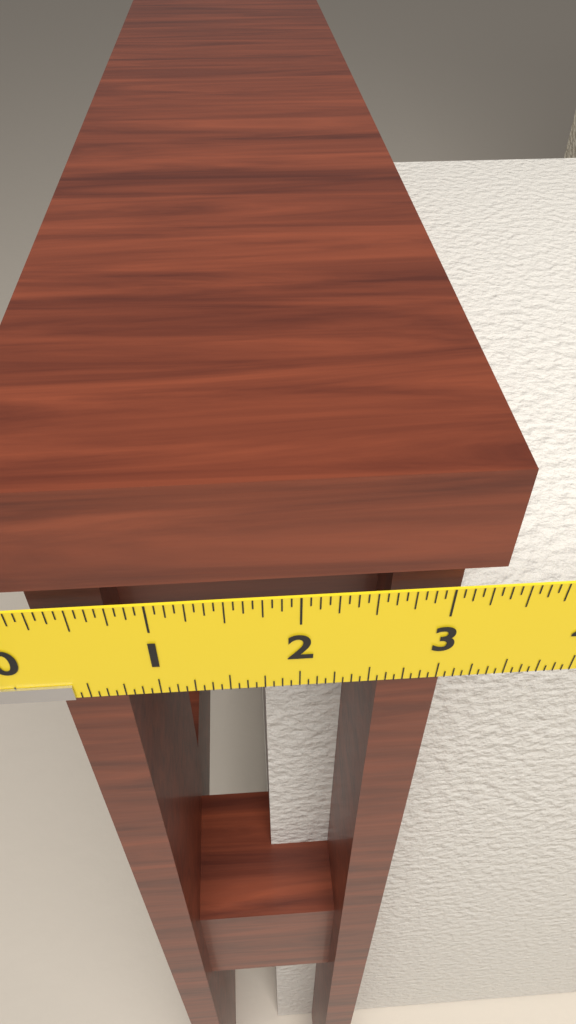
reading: 3.3125 in
